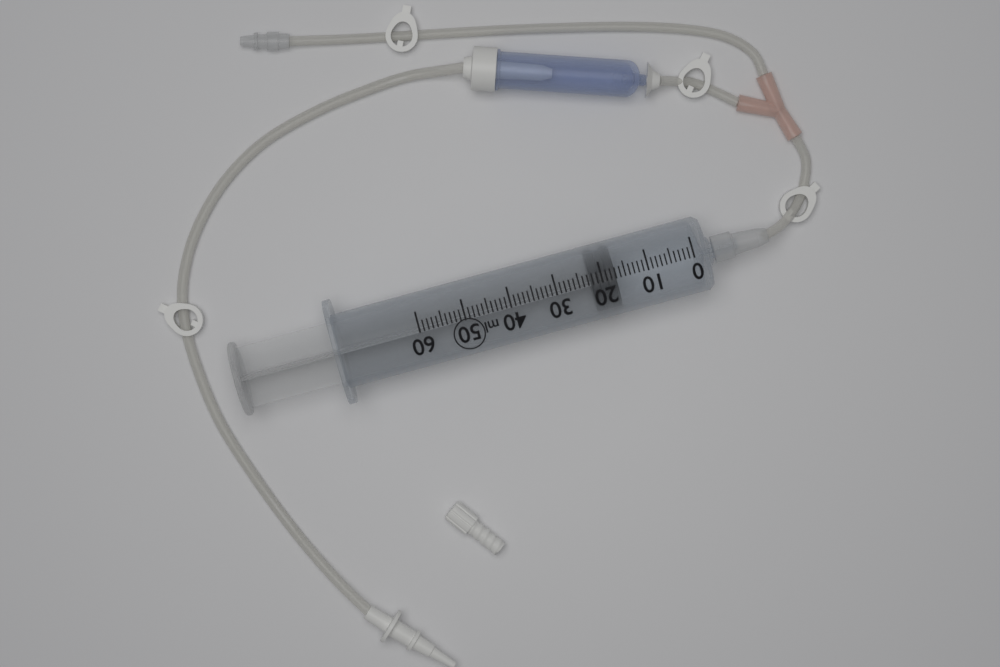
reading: 17 ml
